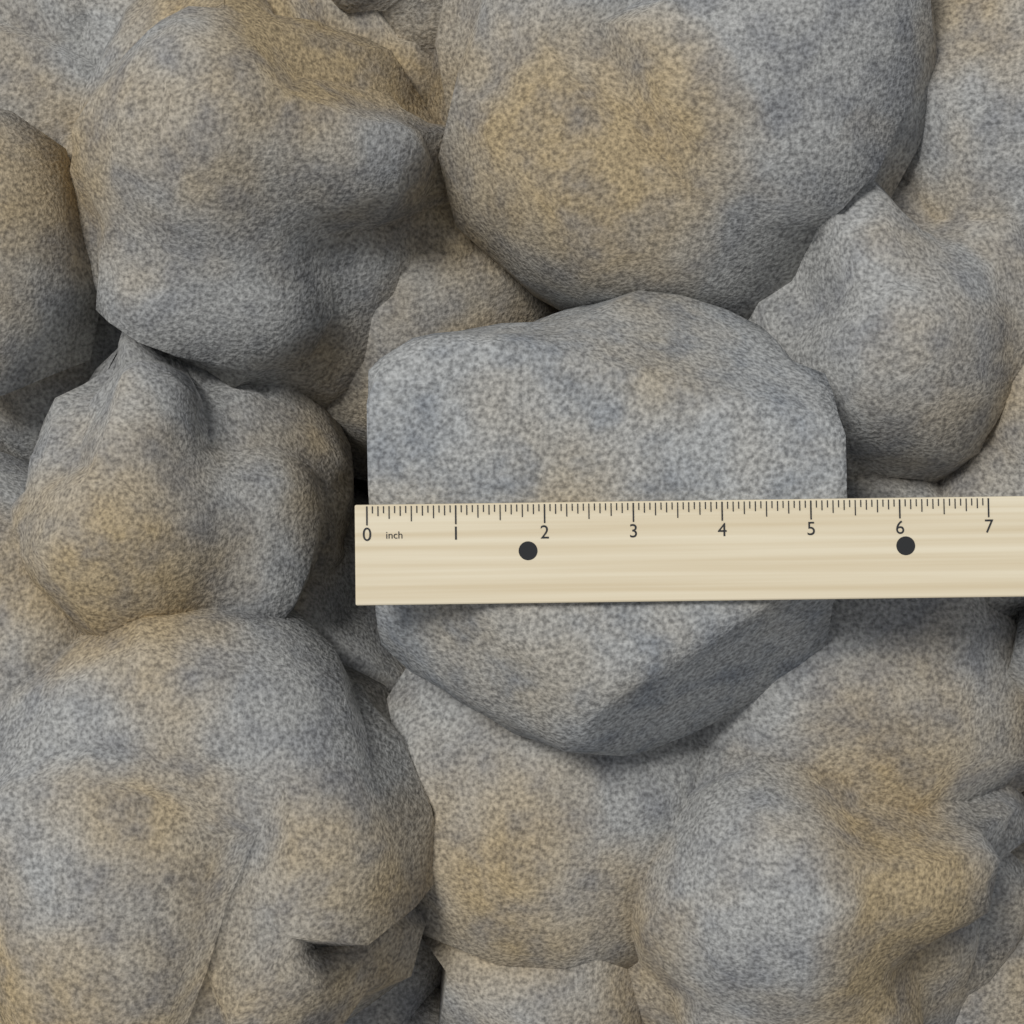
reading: 5.4375 inch
